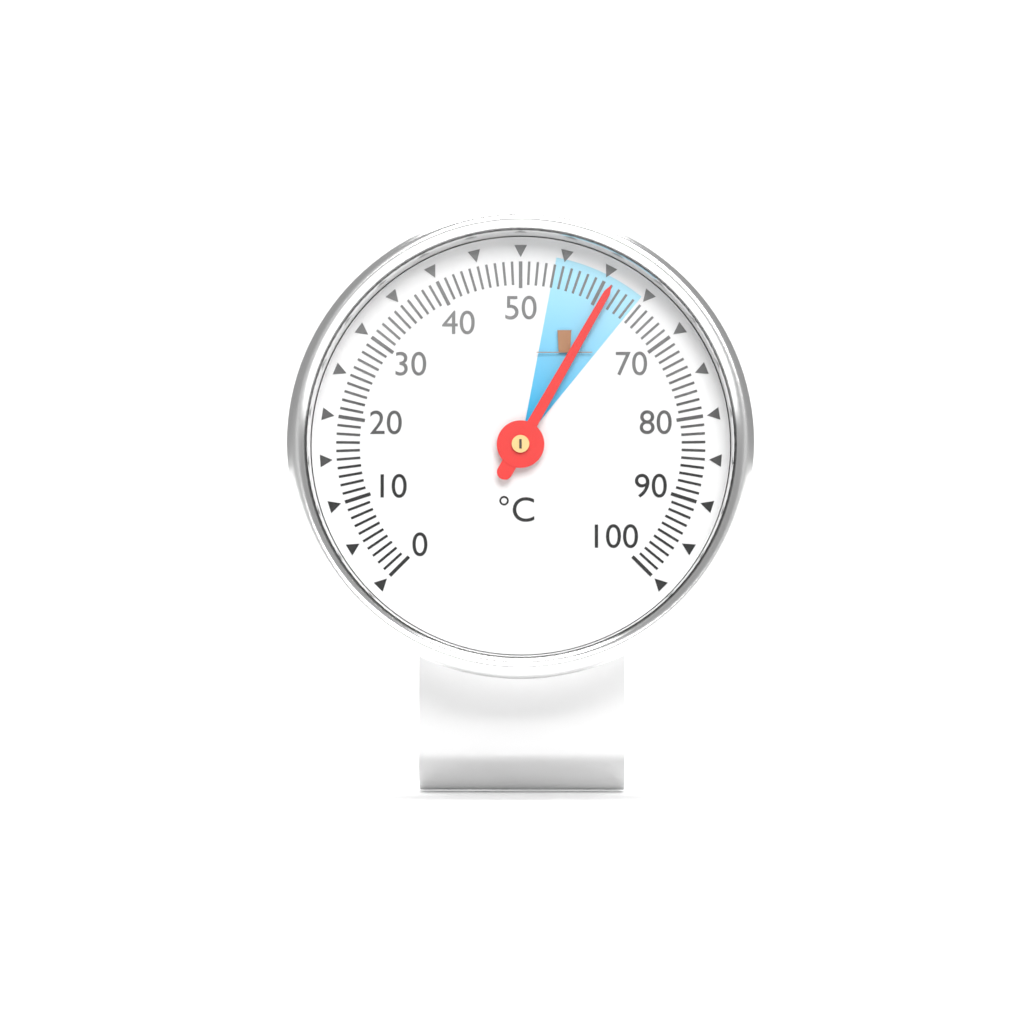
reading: 61 °C
